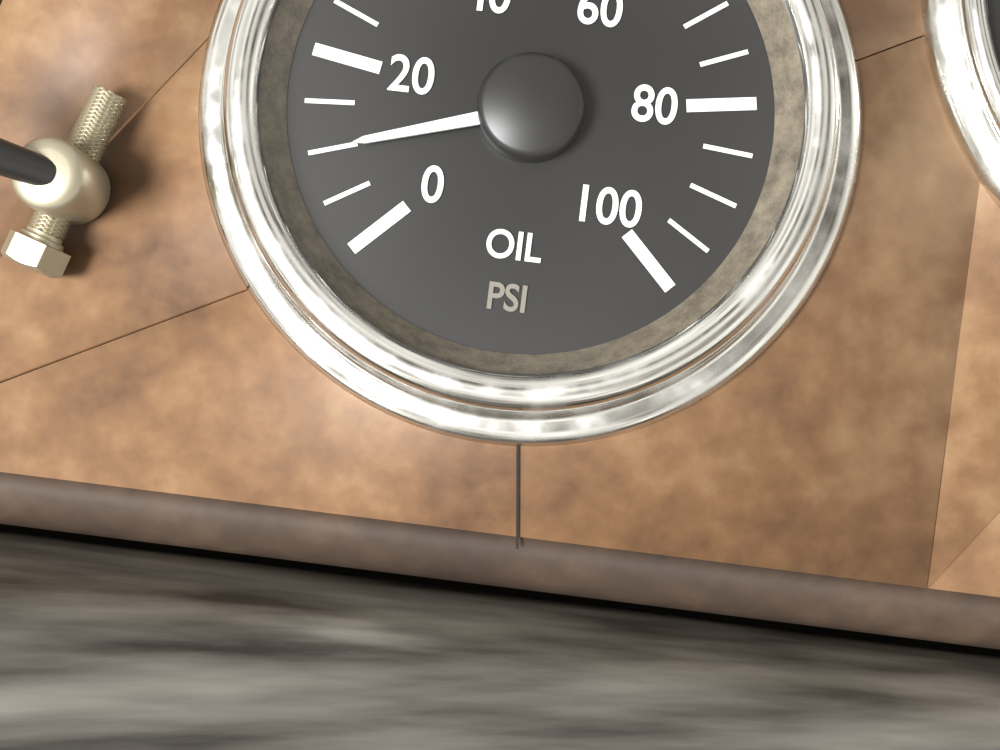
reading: 10 psi
